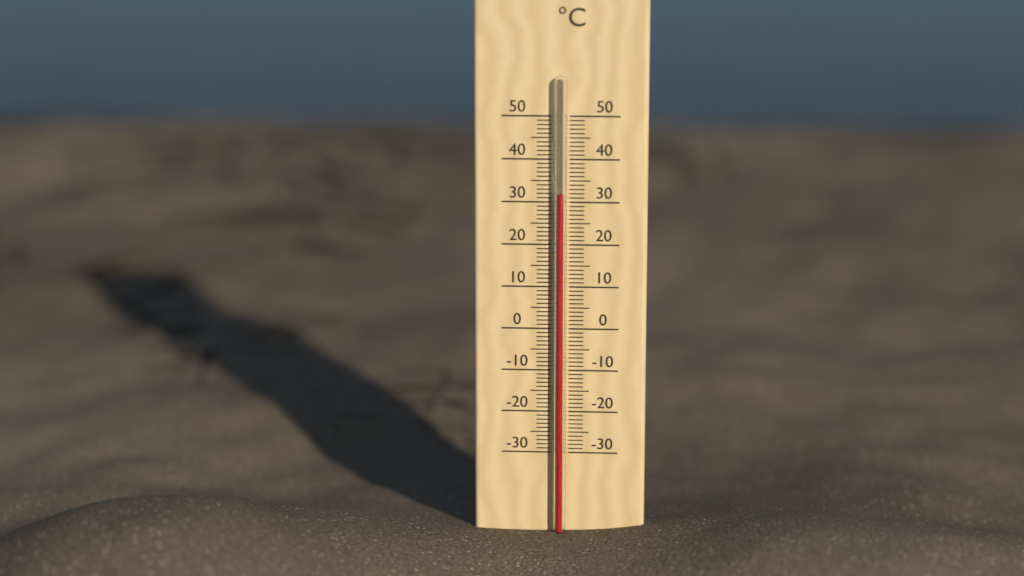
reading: 32 °C
